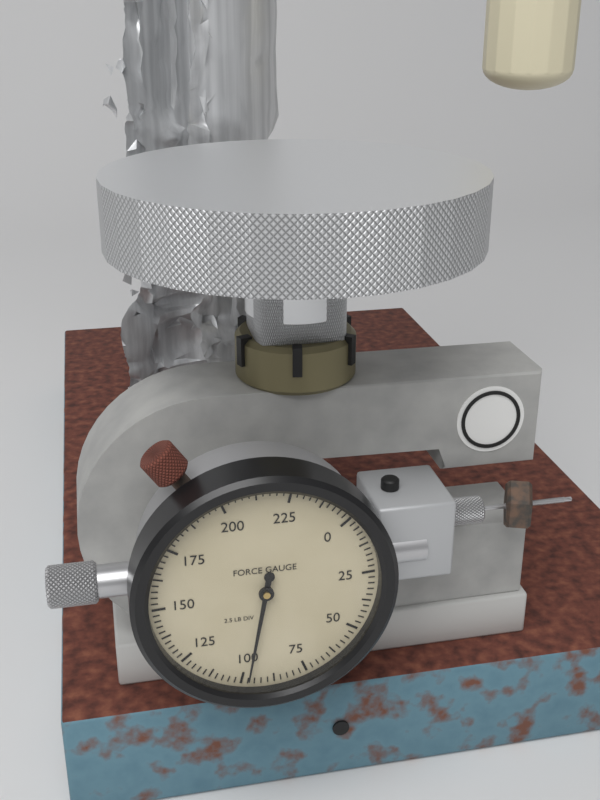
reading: 97.5 lb
